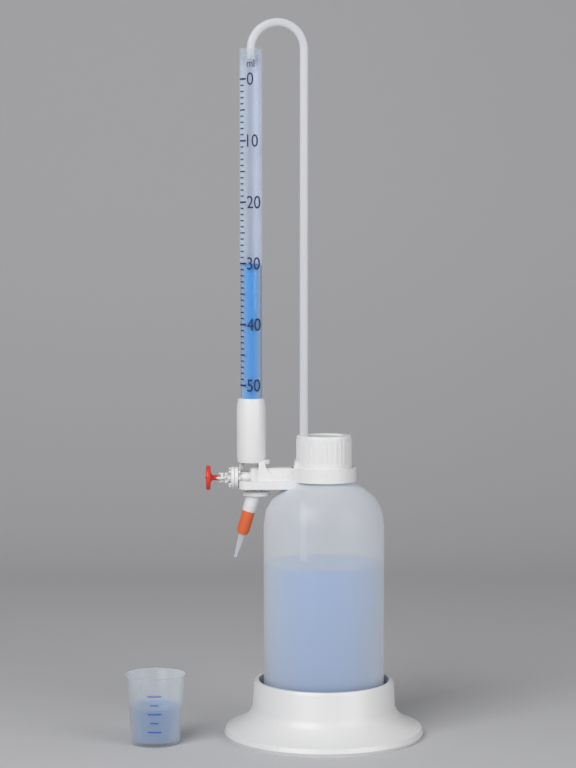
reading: 30 ml
